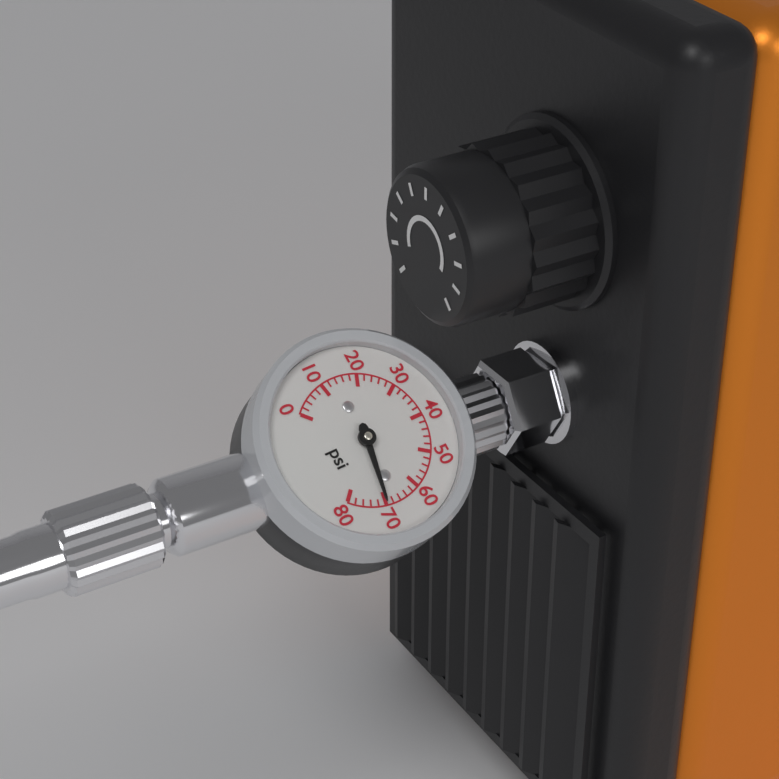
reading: 70 psi
